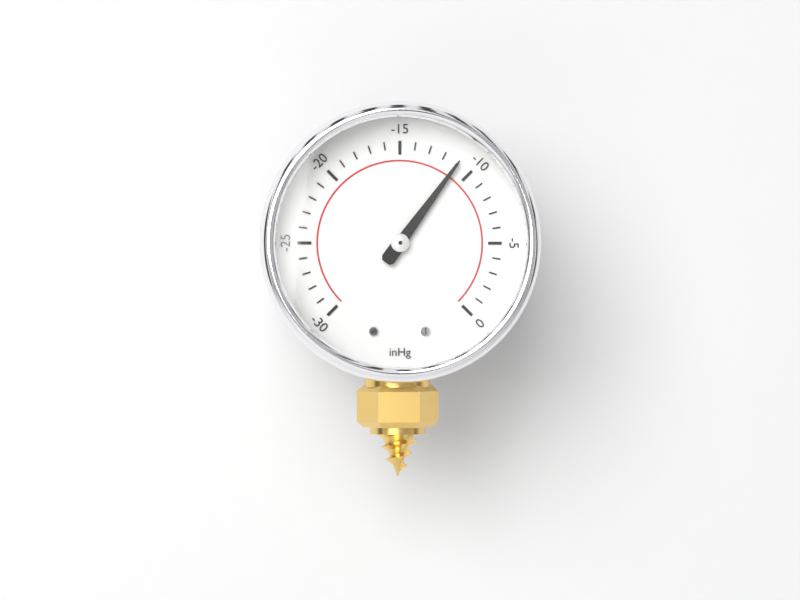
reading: -11 inHg
